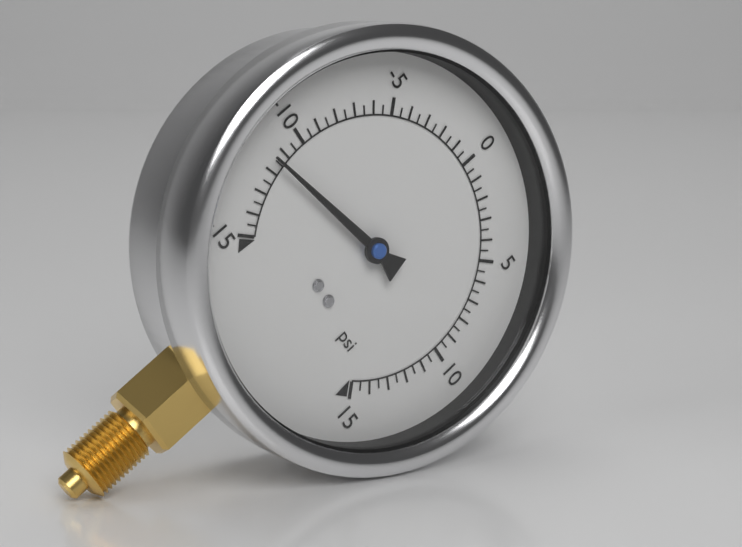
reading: -11.5 psi
